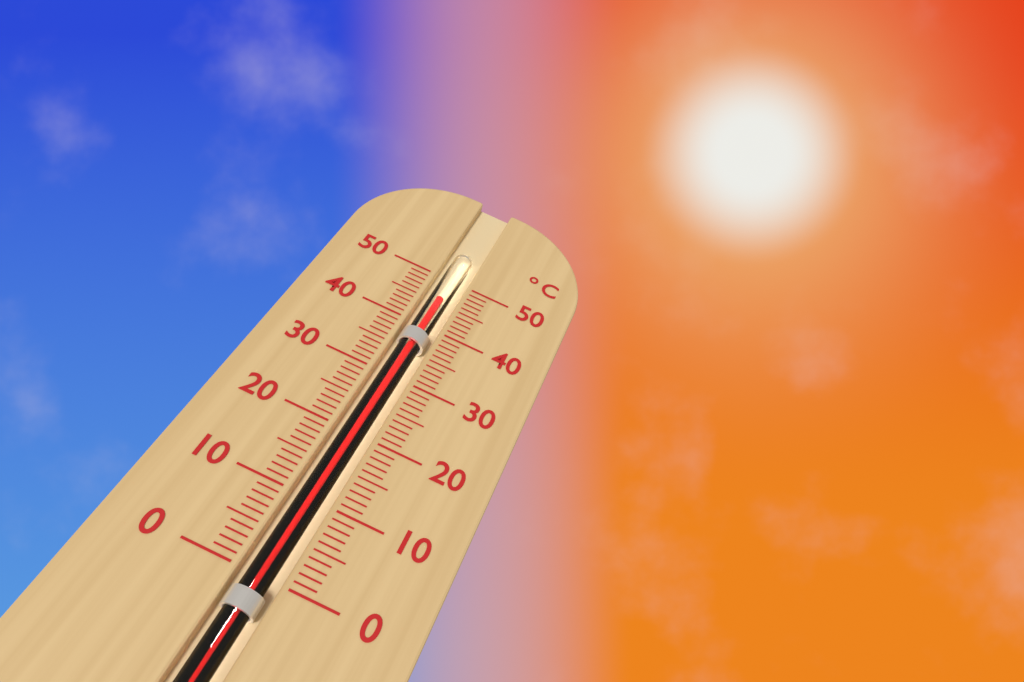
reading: 46 °C
